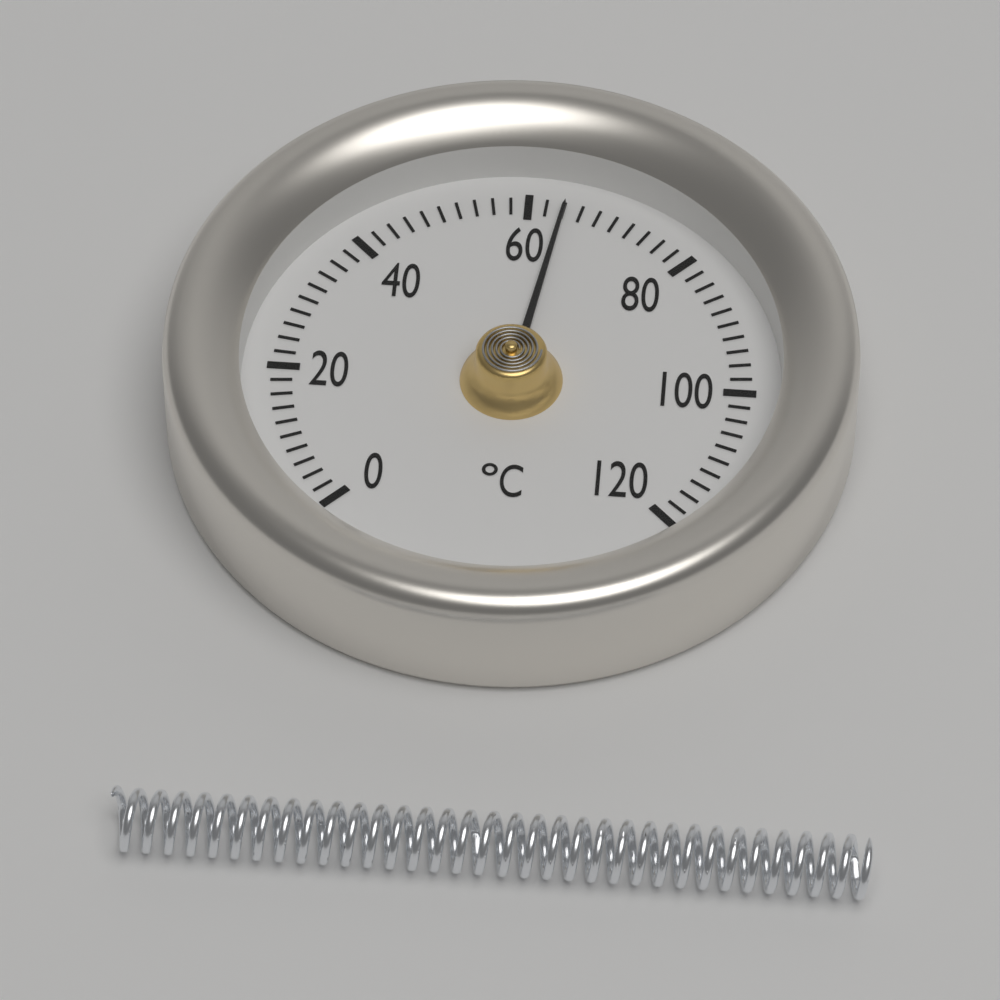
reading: 64 °C
